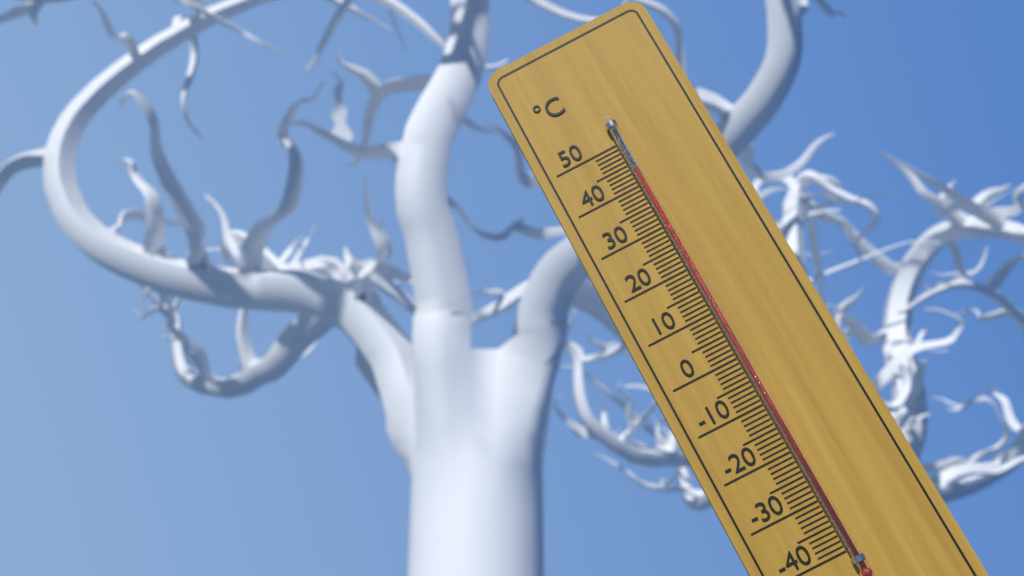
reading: 43 °C
